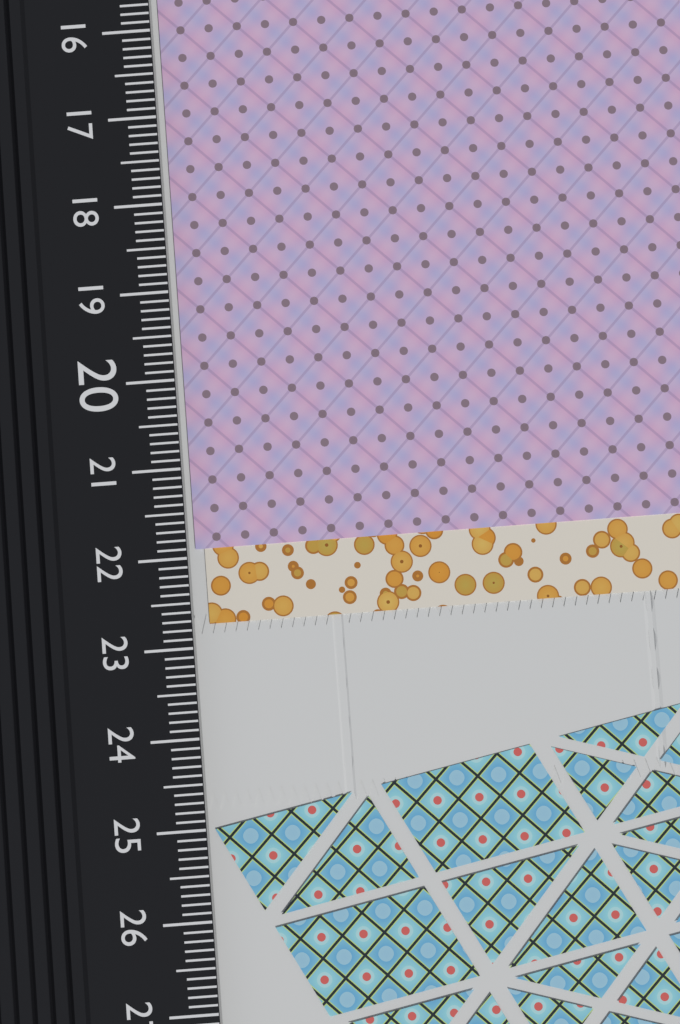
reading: 21.9 cm
